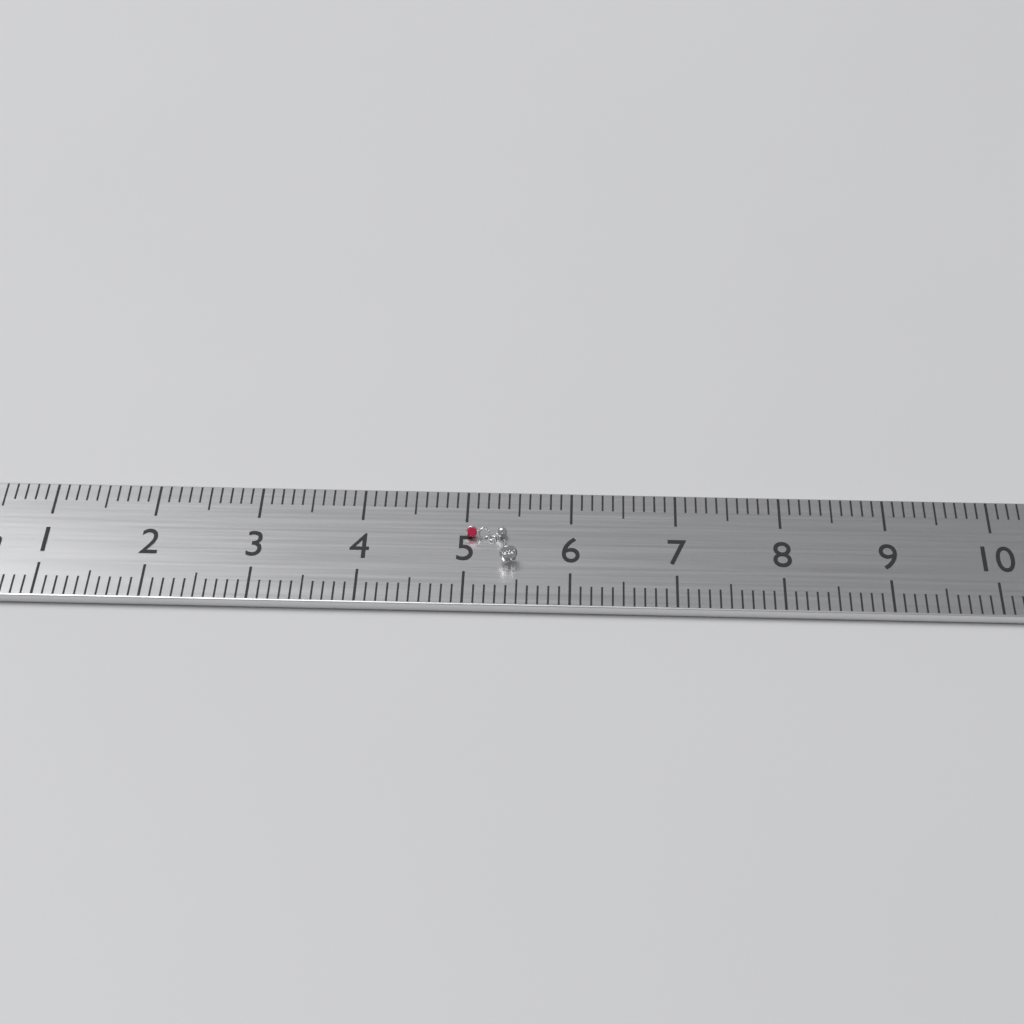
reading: 5.5 cm
